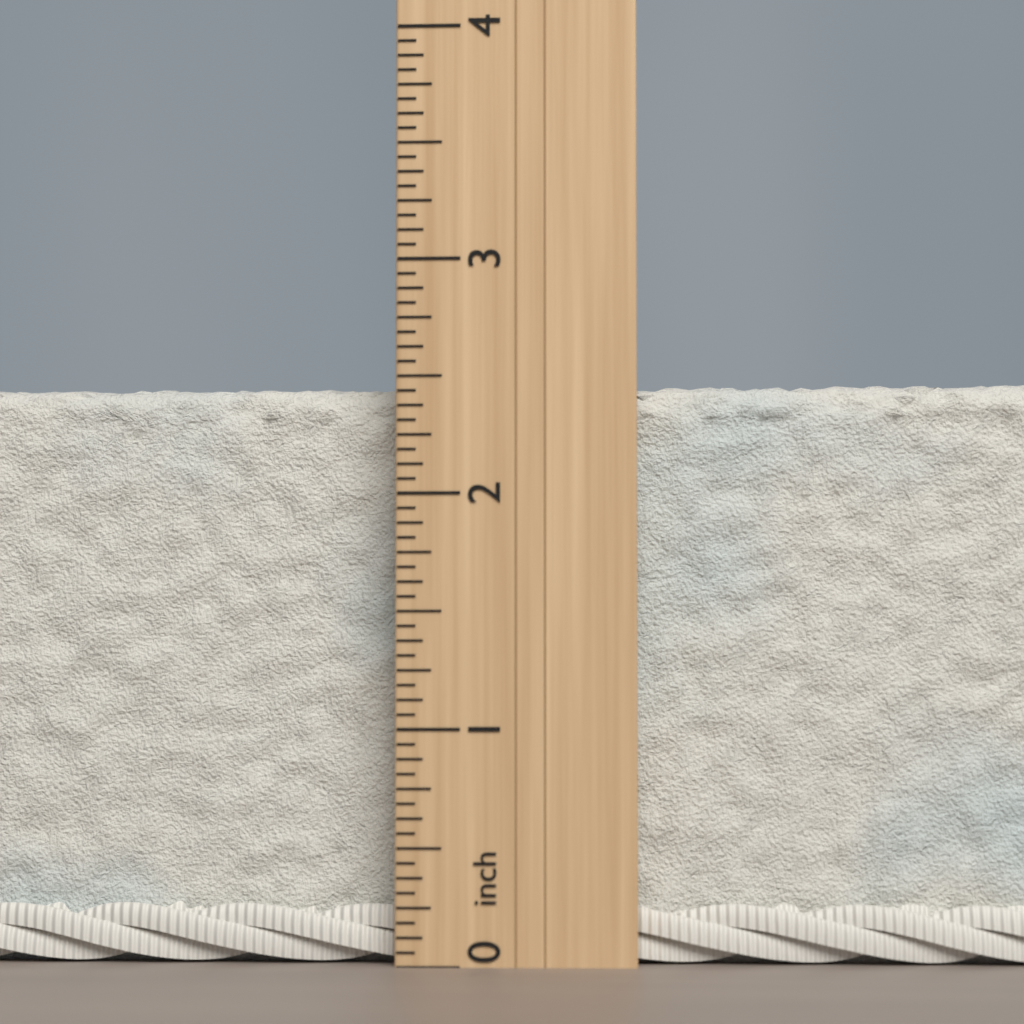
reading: 2.5000 inch
